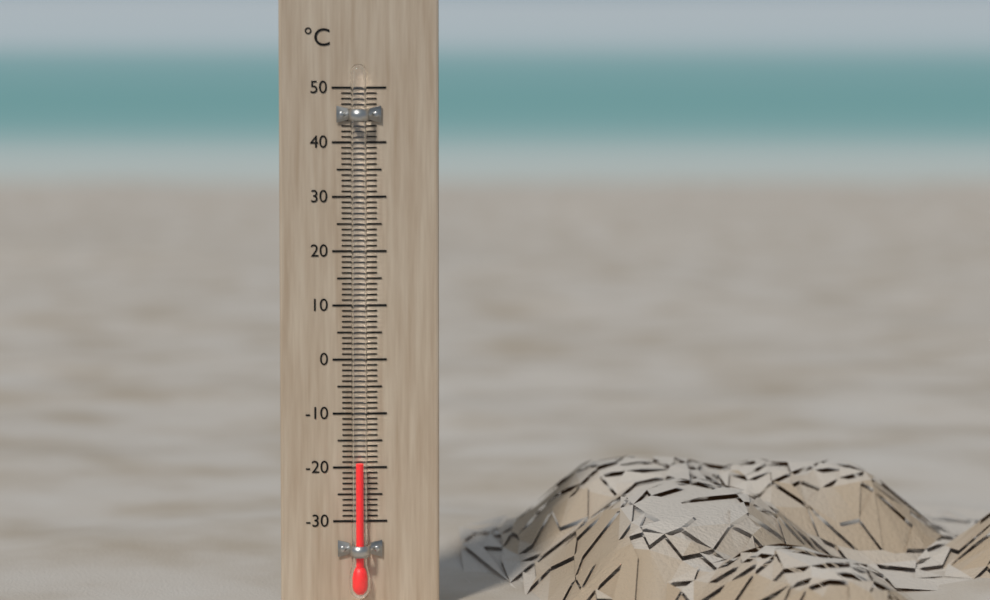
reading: -19 °C
